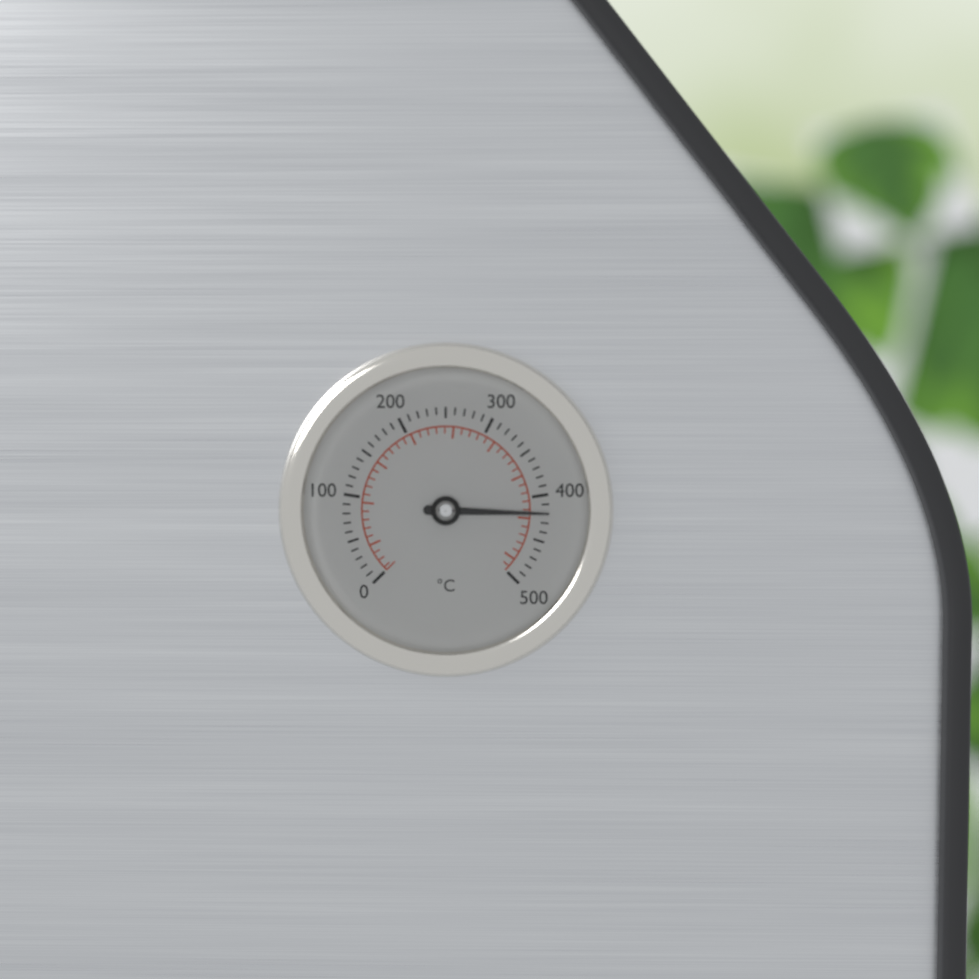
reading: 420 °C
